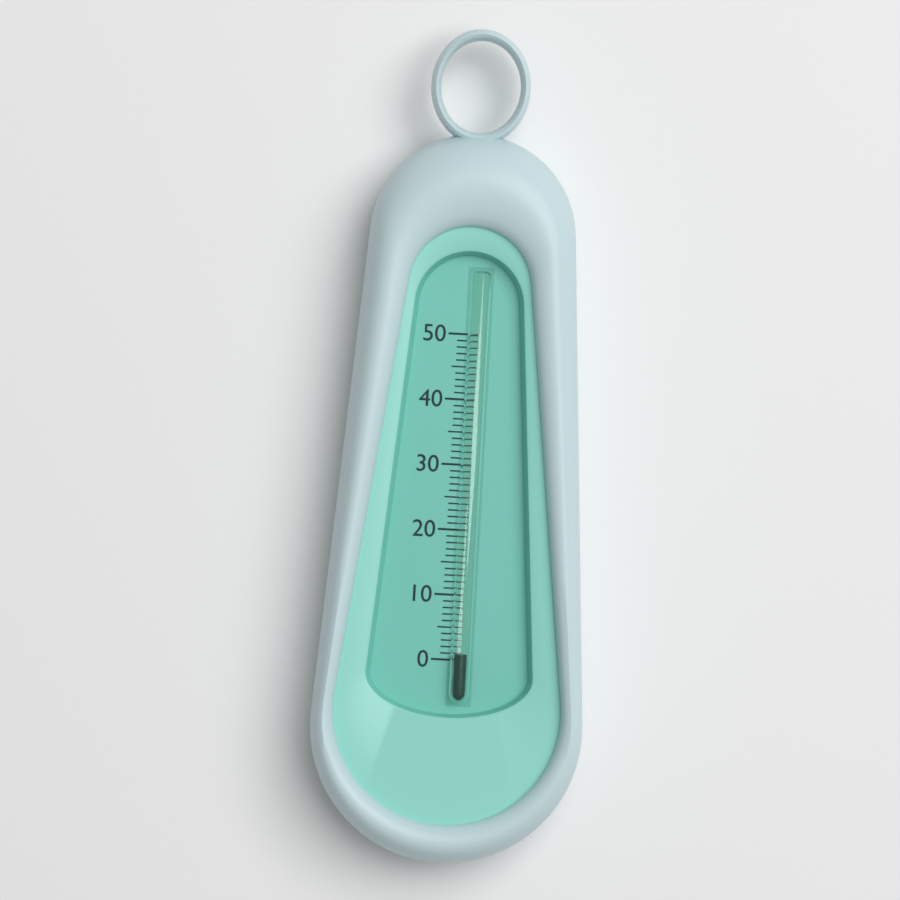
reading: 1 (no unit)
